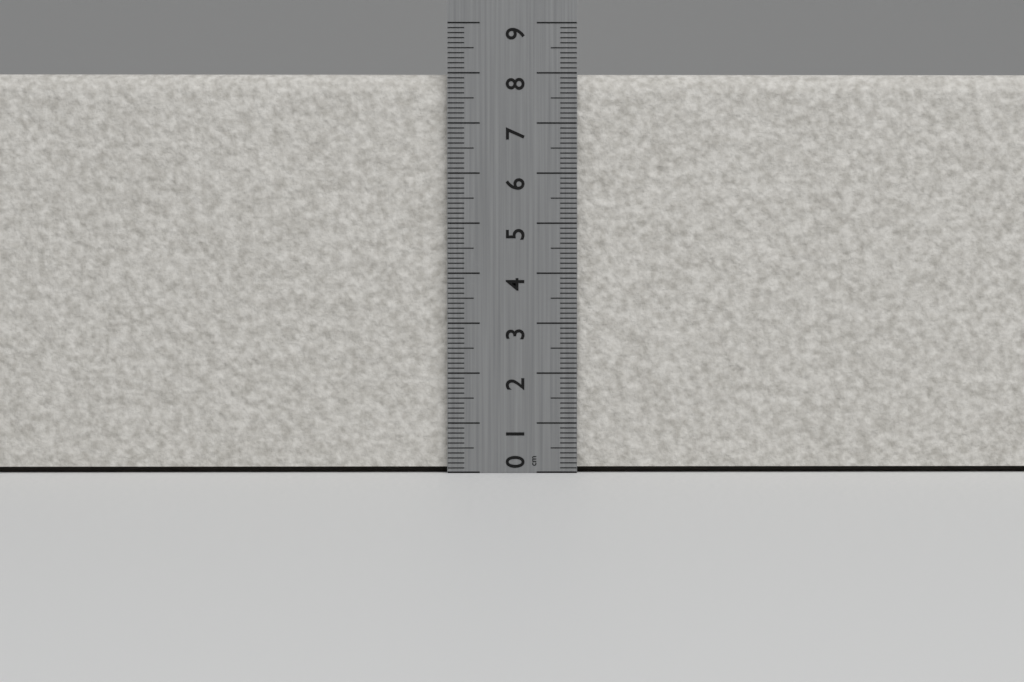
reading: 8.0 cm
